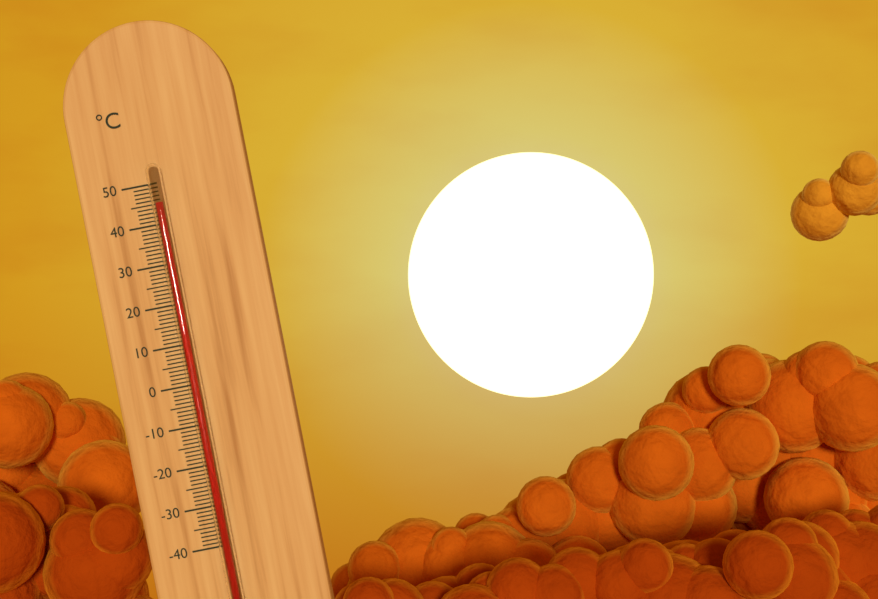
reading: 45 °C
